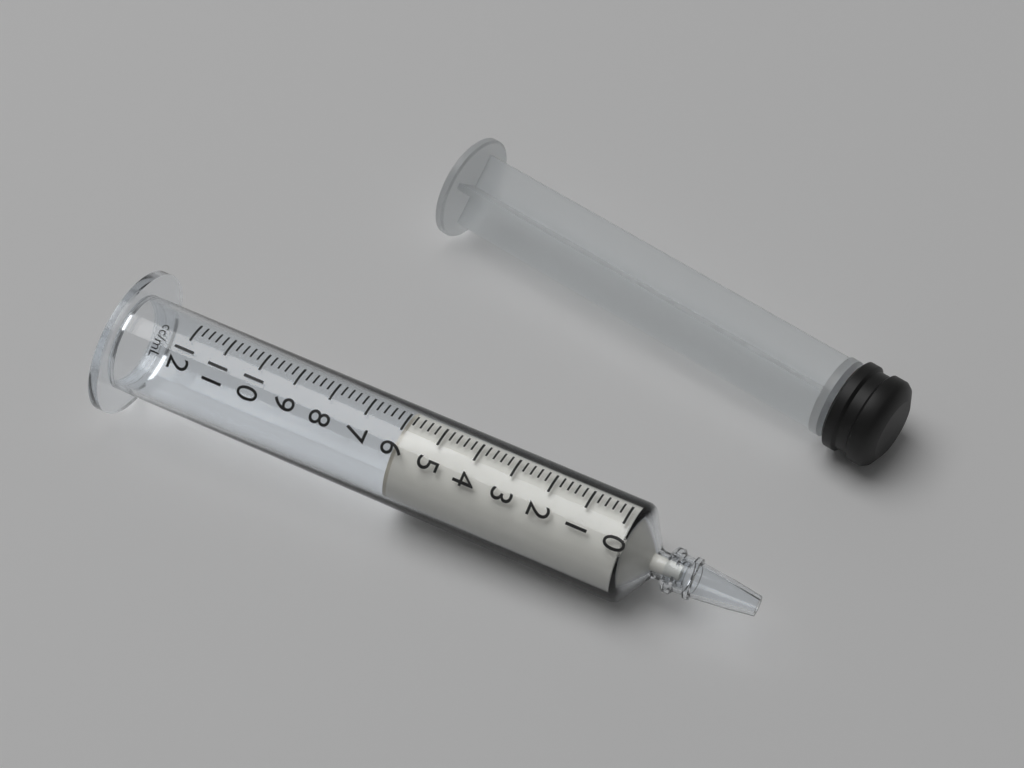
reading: 6.0 ml
